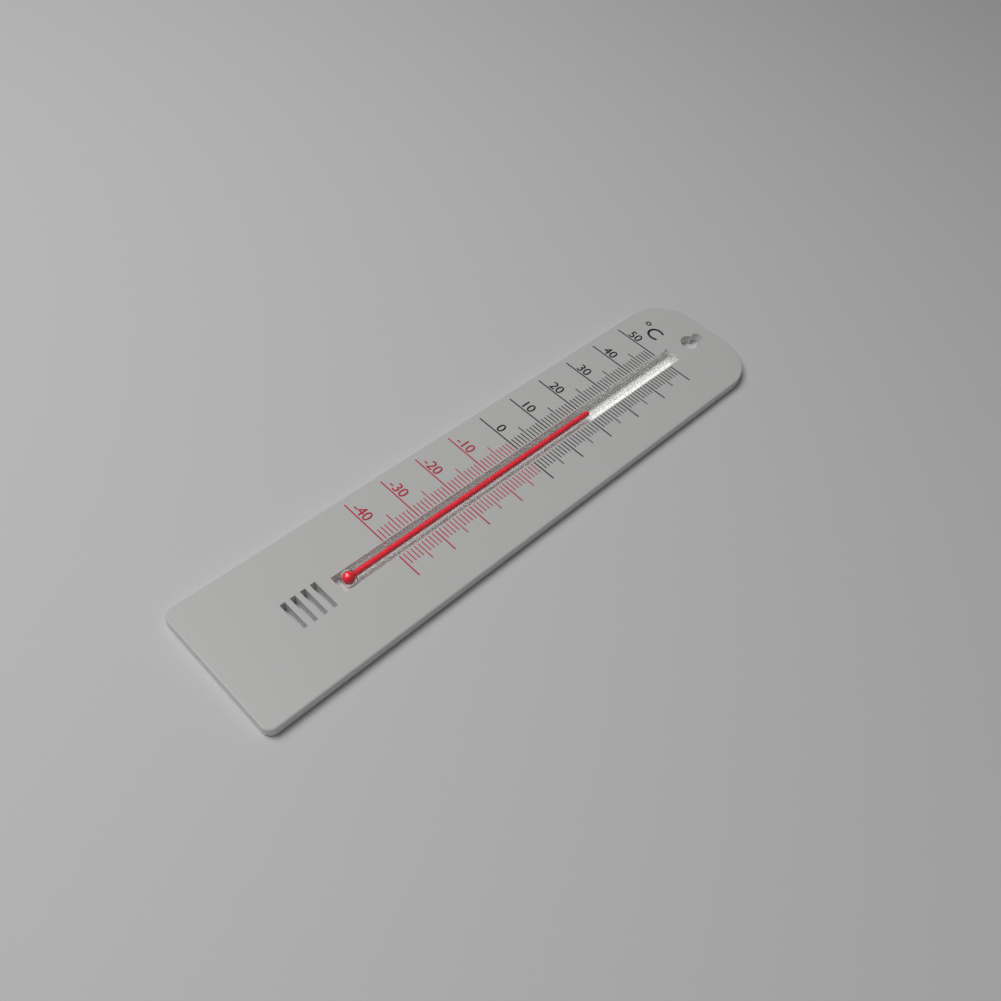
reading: 21 °C
